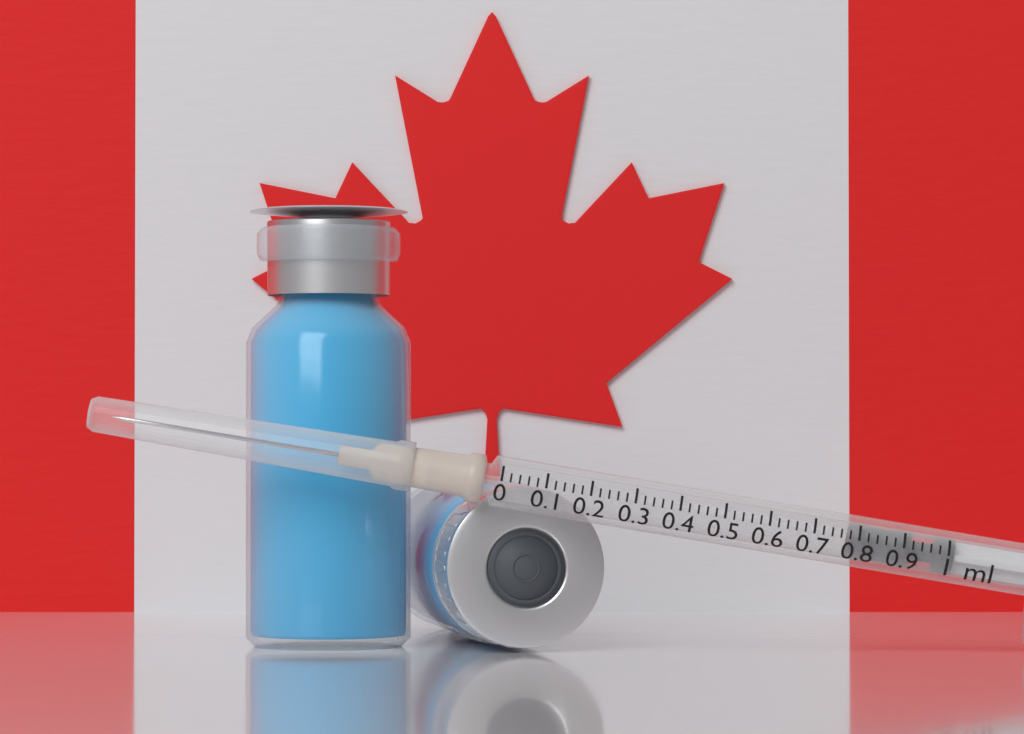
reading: 0.78 ml
